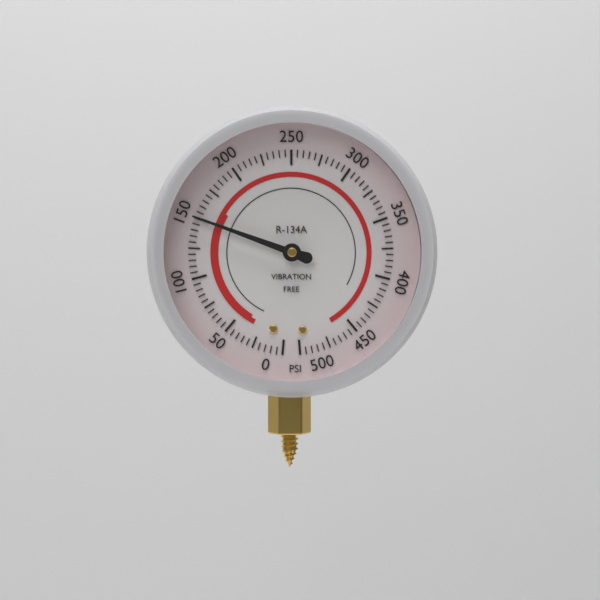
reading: 150 psi
